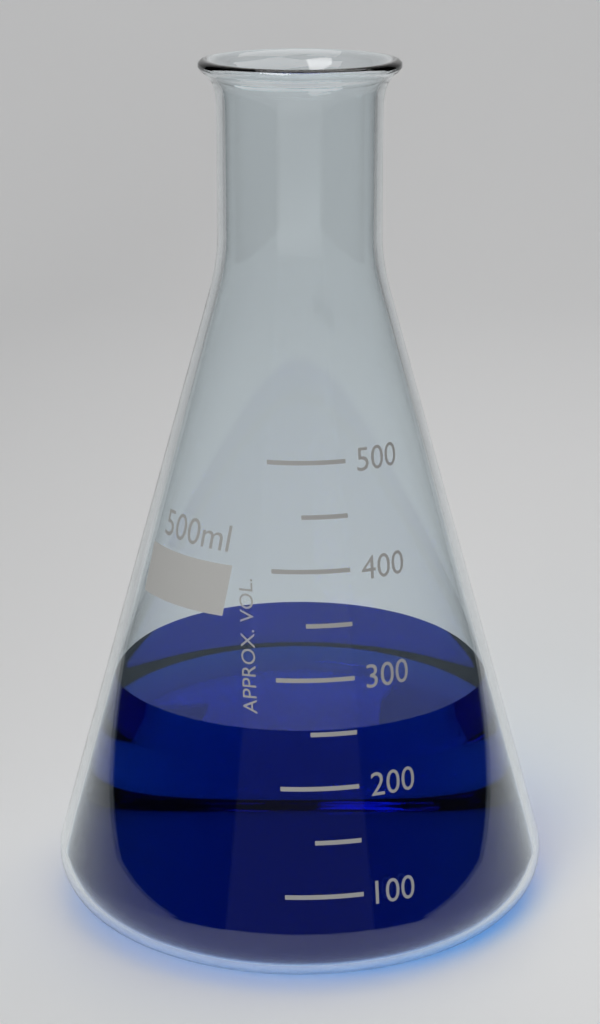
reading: 250 ml
